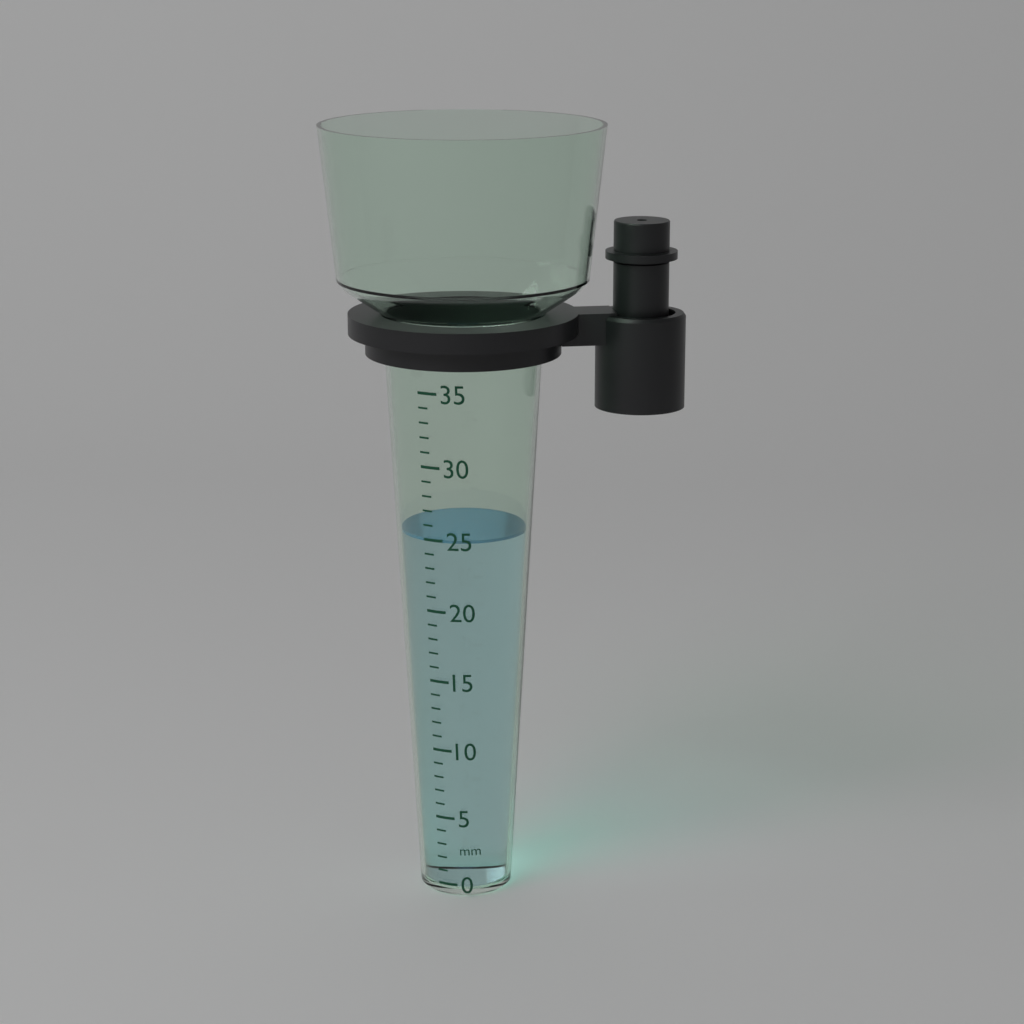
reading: 25 mm
